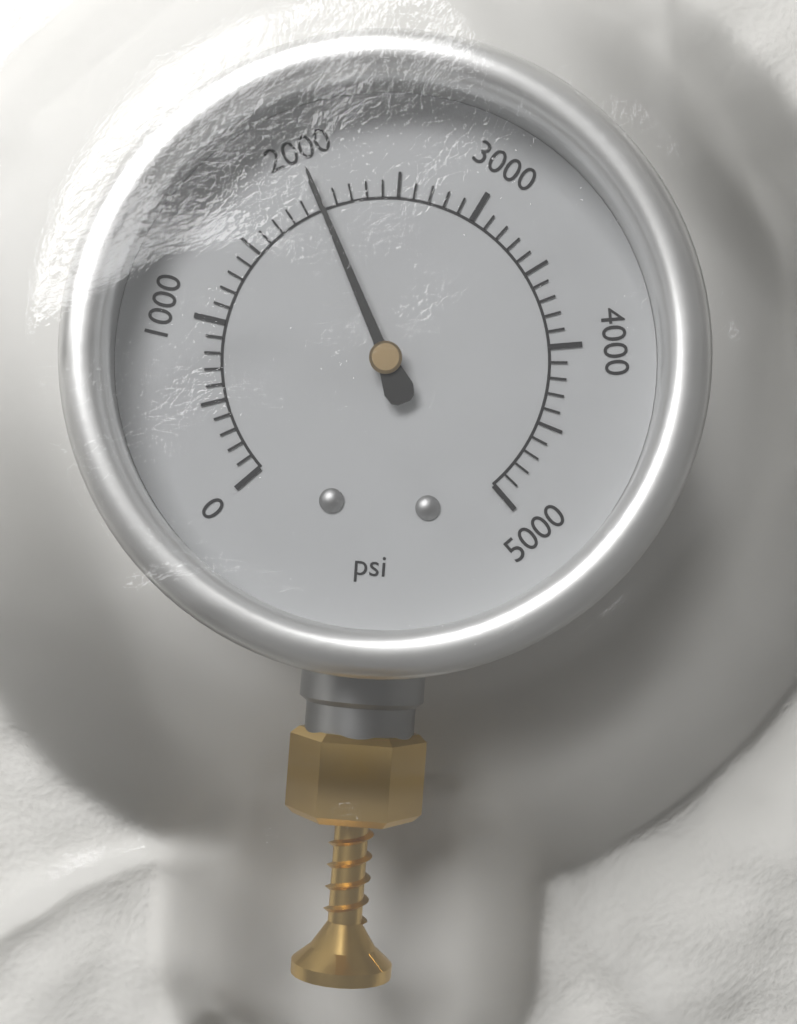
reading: 2000 psi
